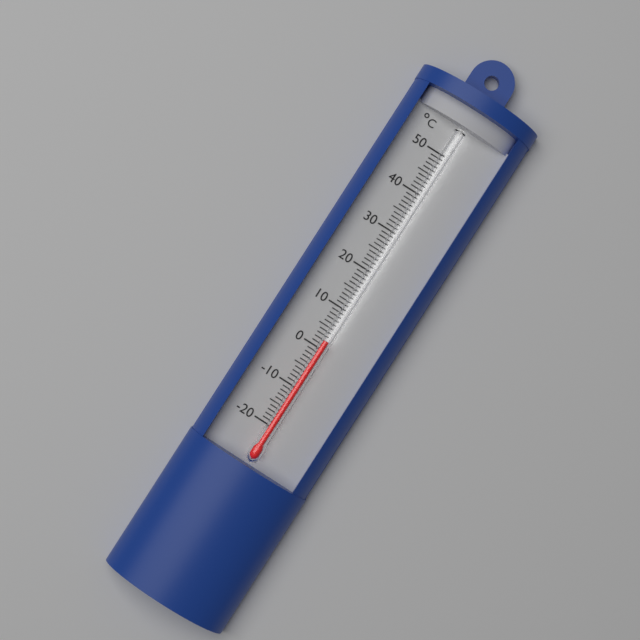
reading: 2 °C
